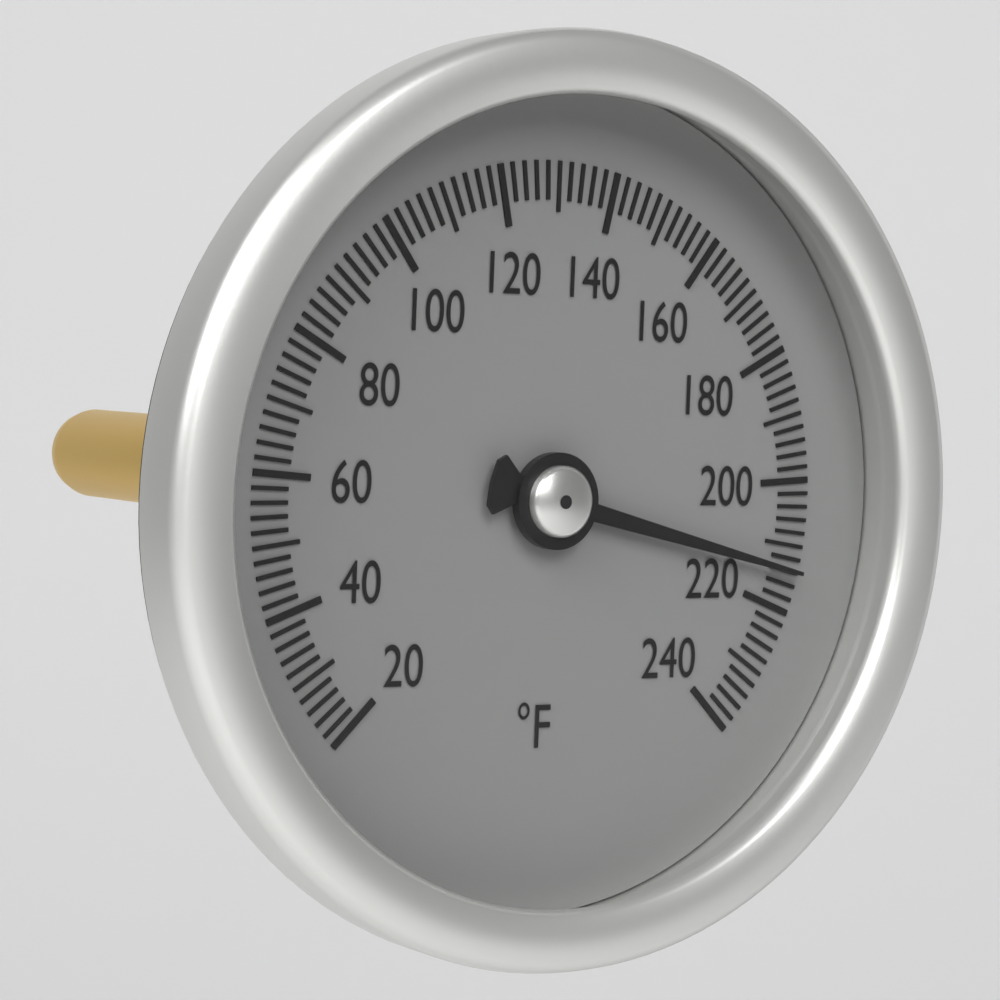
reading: 214 °F
